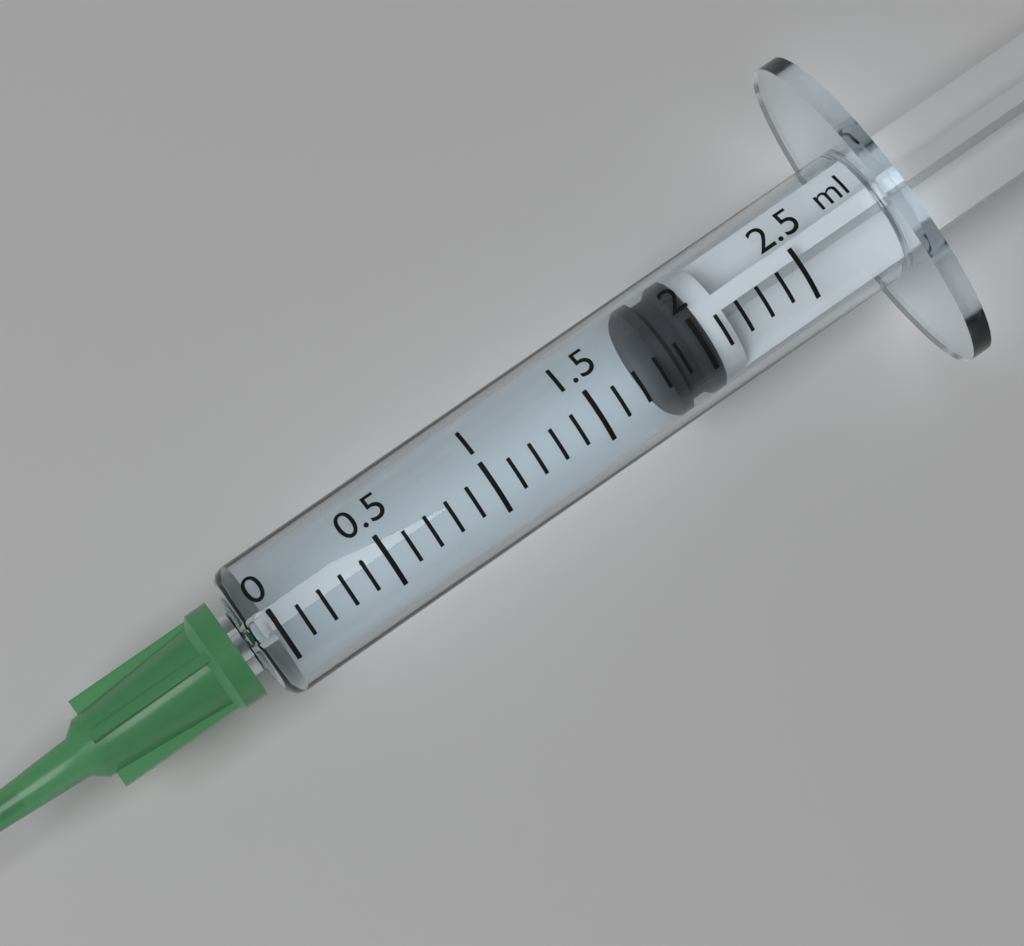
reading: 1.8 ml
